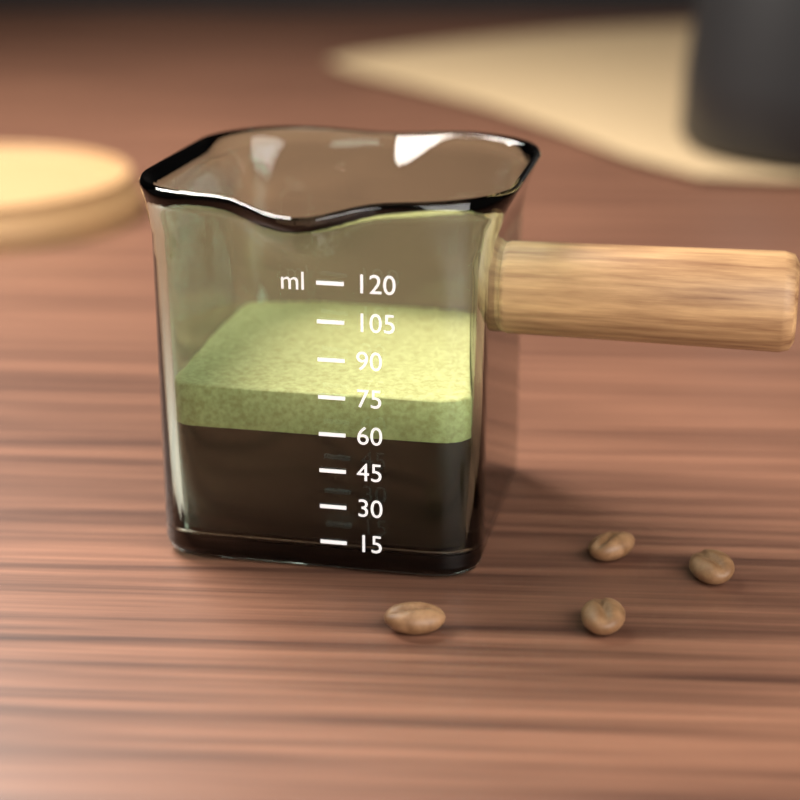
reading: 75 ml
